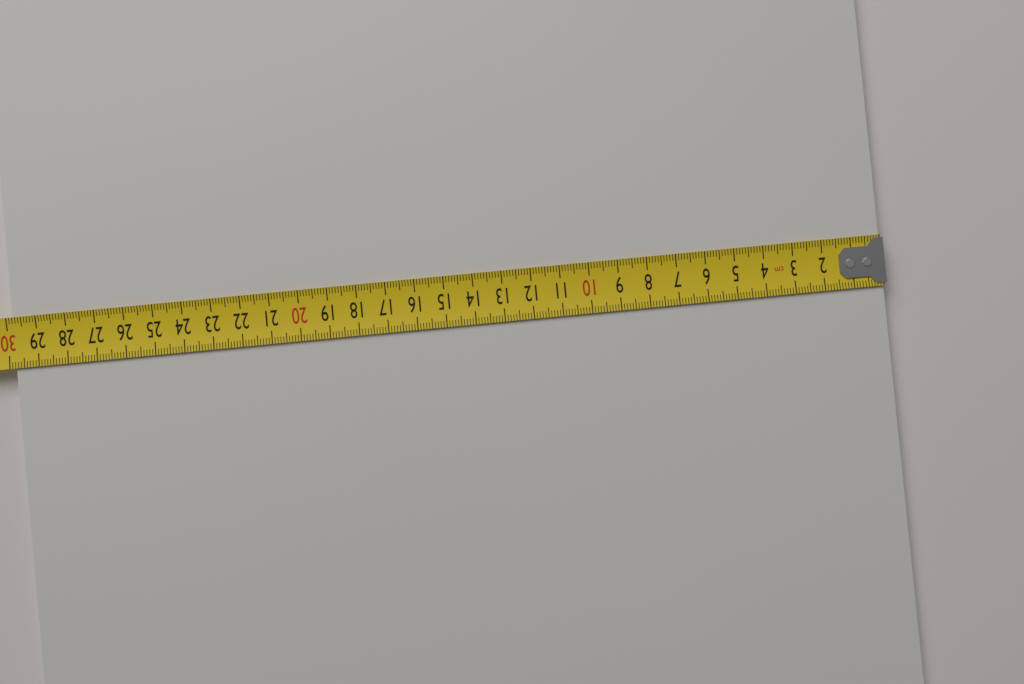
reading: 29.8 cm
